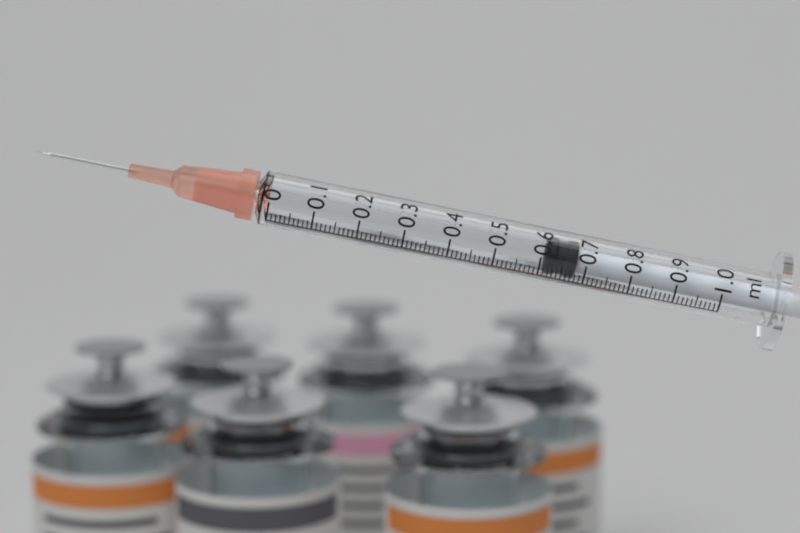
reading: 0.61 ml
